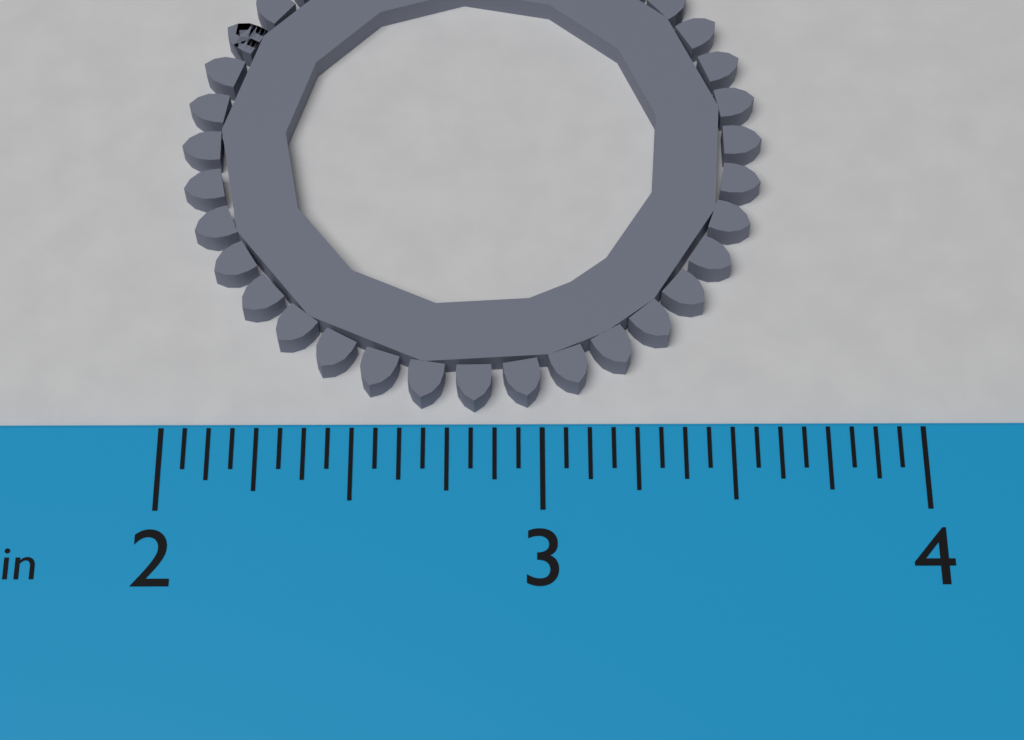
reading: 3.6250 in
